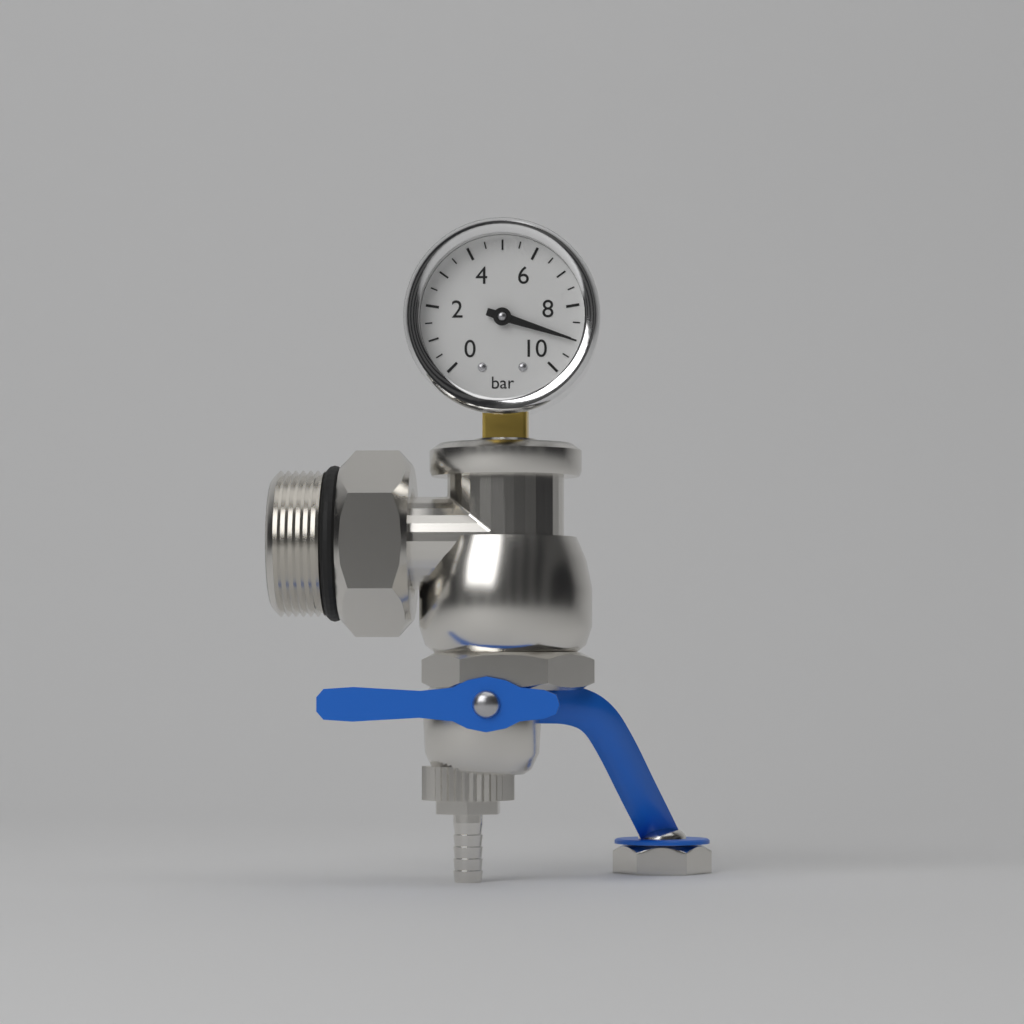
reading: 9.0 bar
